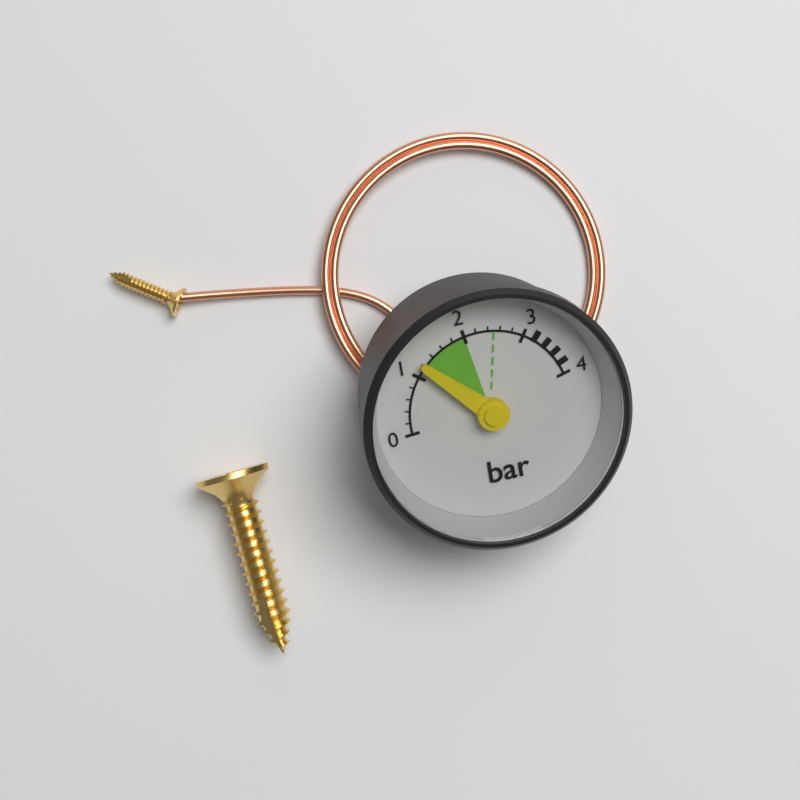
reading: 1.2 bar
